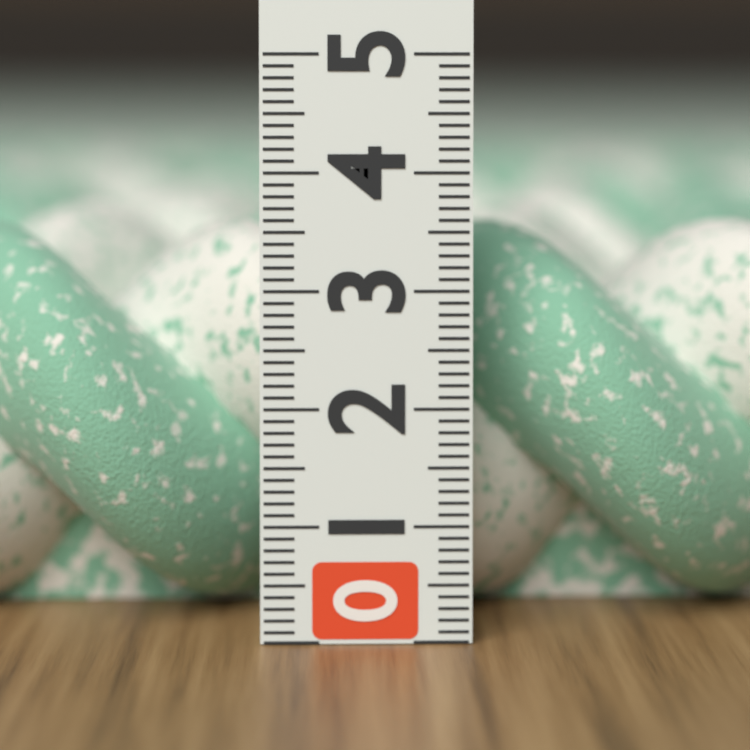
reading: 3.5 (no unit)
